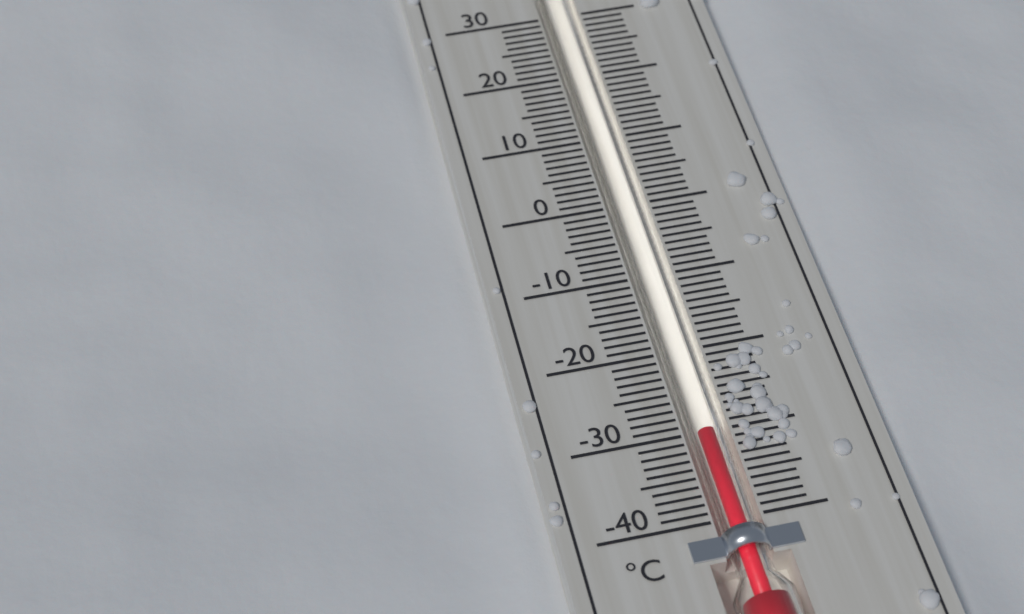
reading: -30 °C
